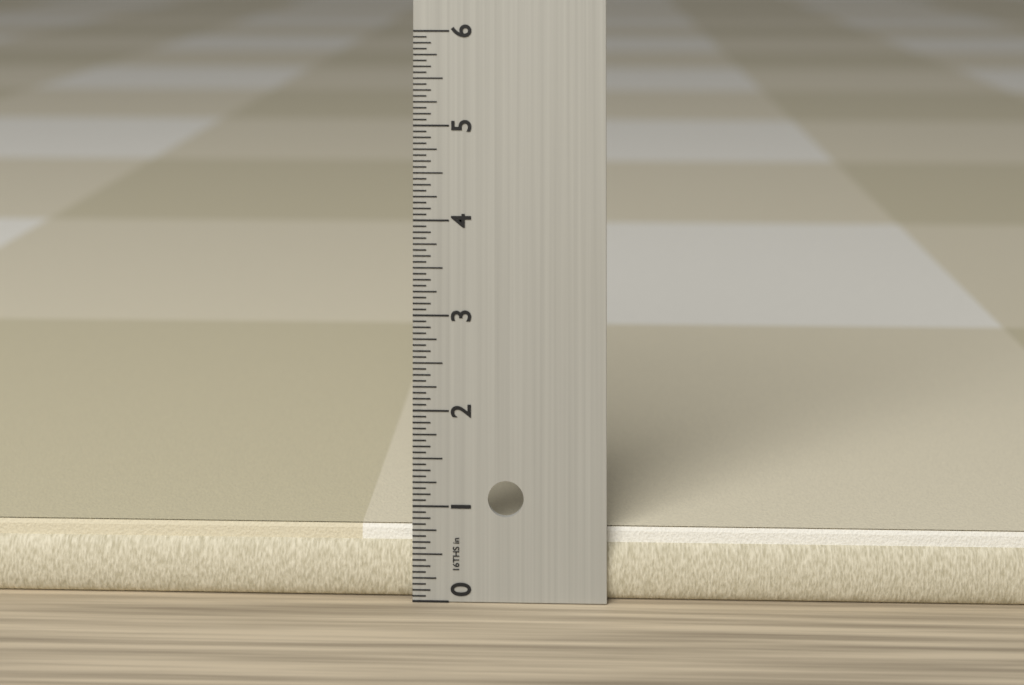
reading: 0.7500 in
